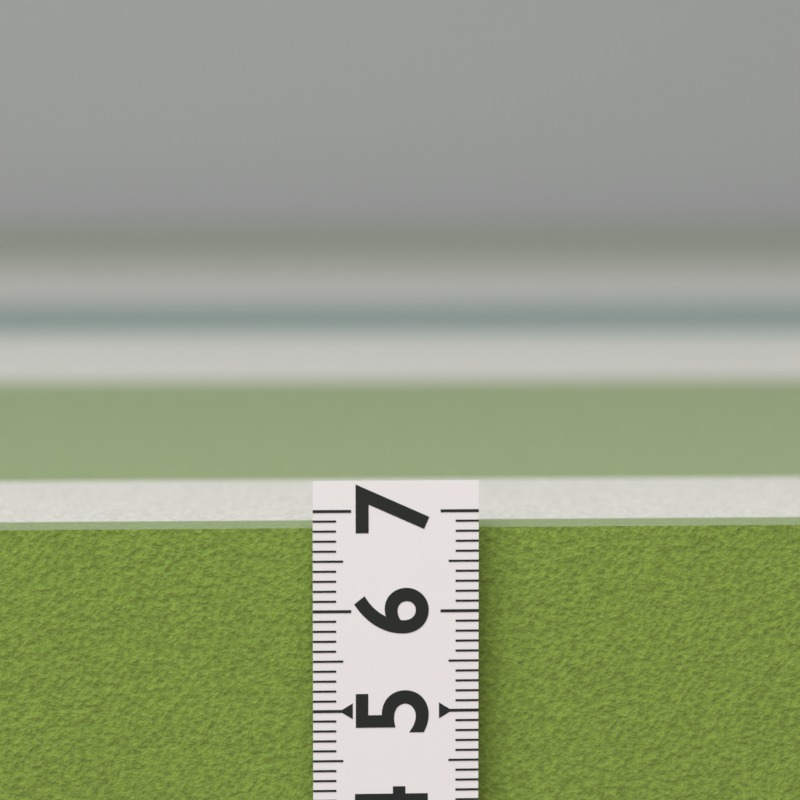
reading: 6.8 (no unit)
